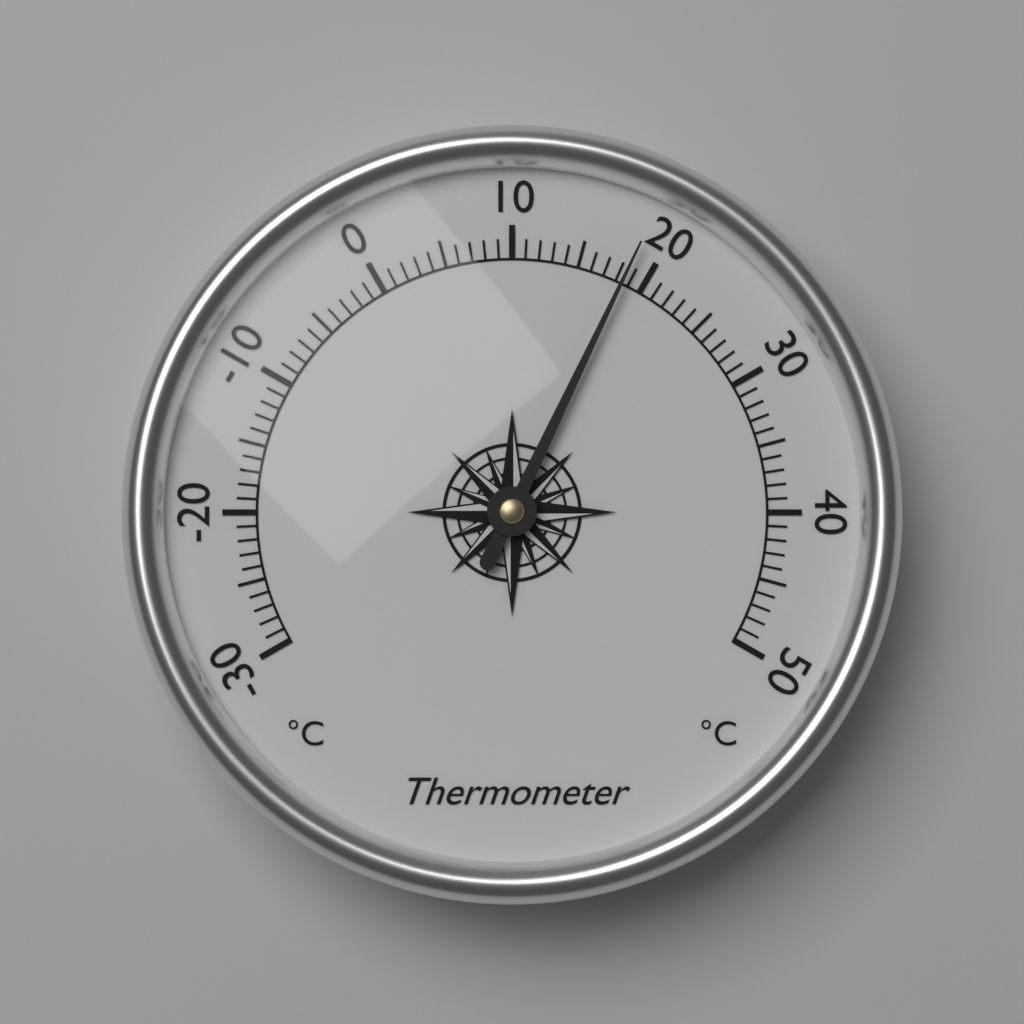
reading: 18.5 °C
